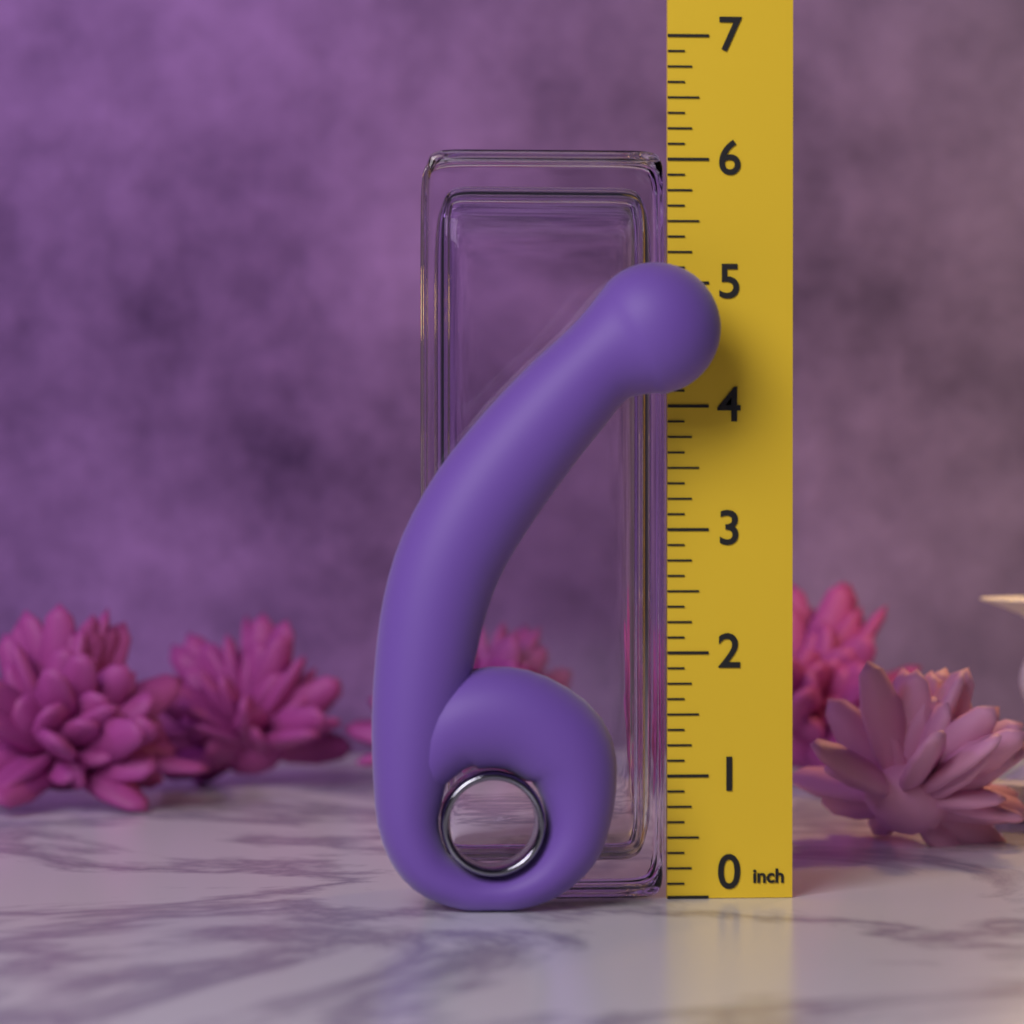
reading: 5.125 in
